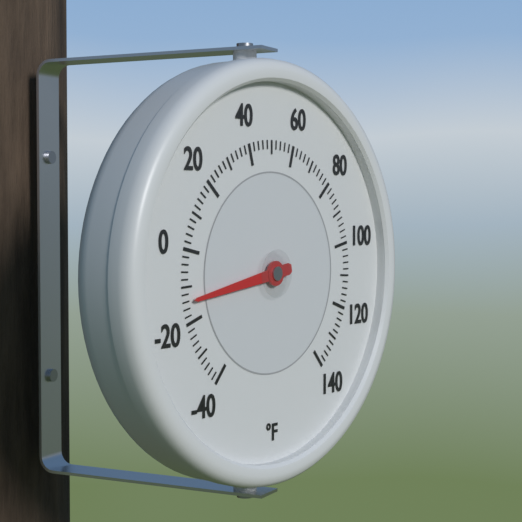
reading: -14 °F
